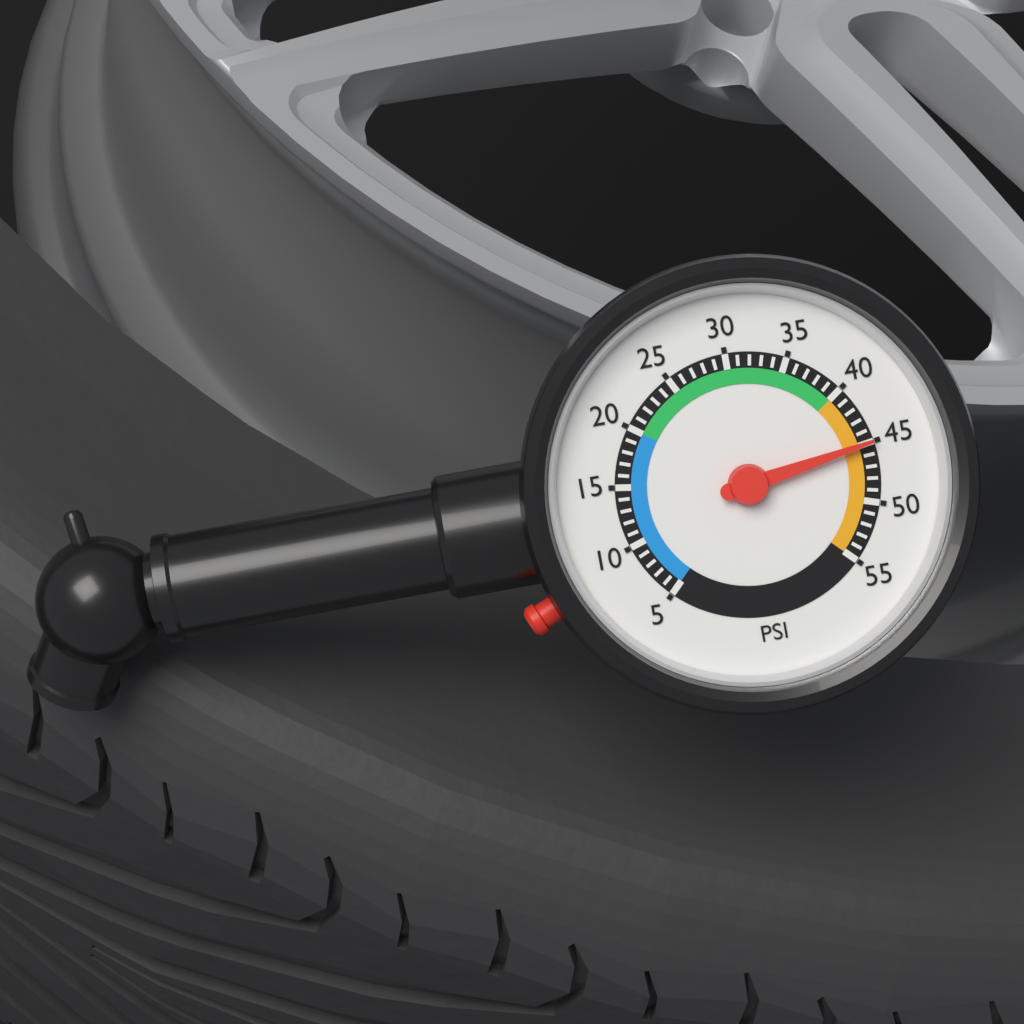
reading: 45 psi
